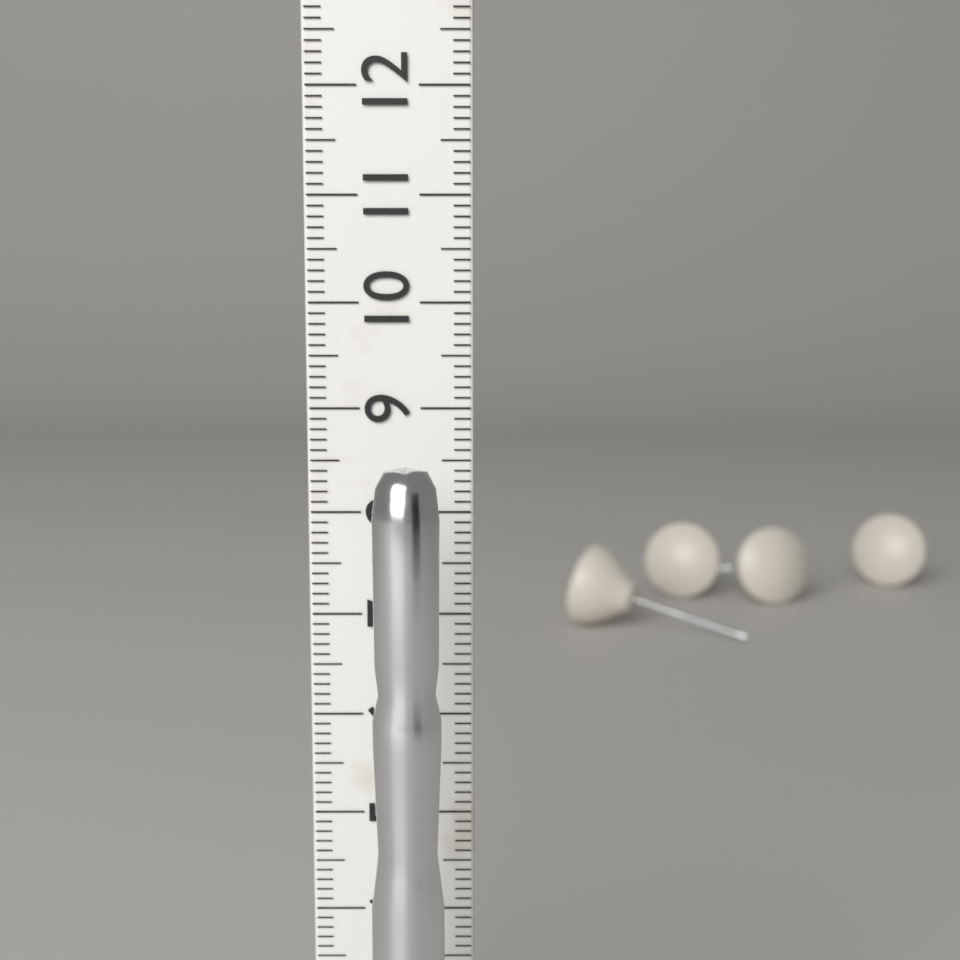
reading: 8.6 cm
